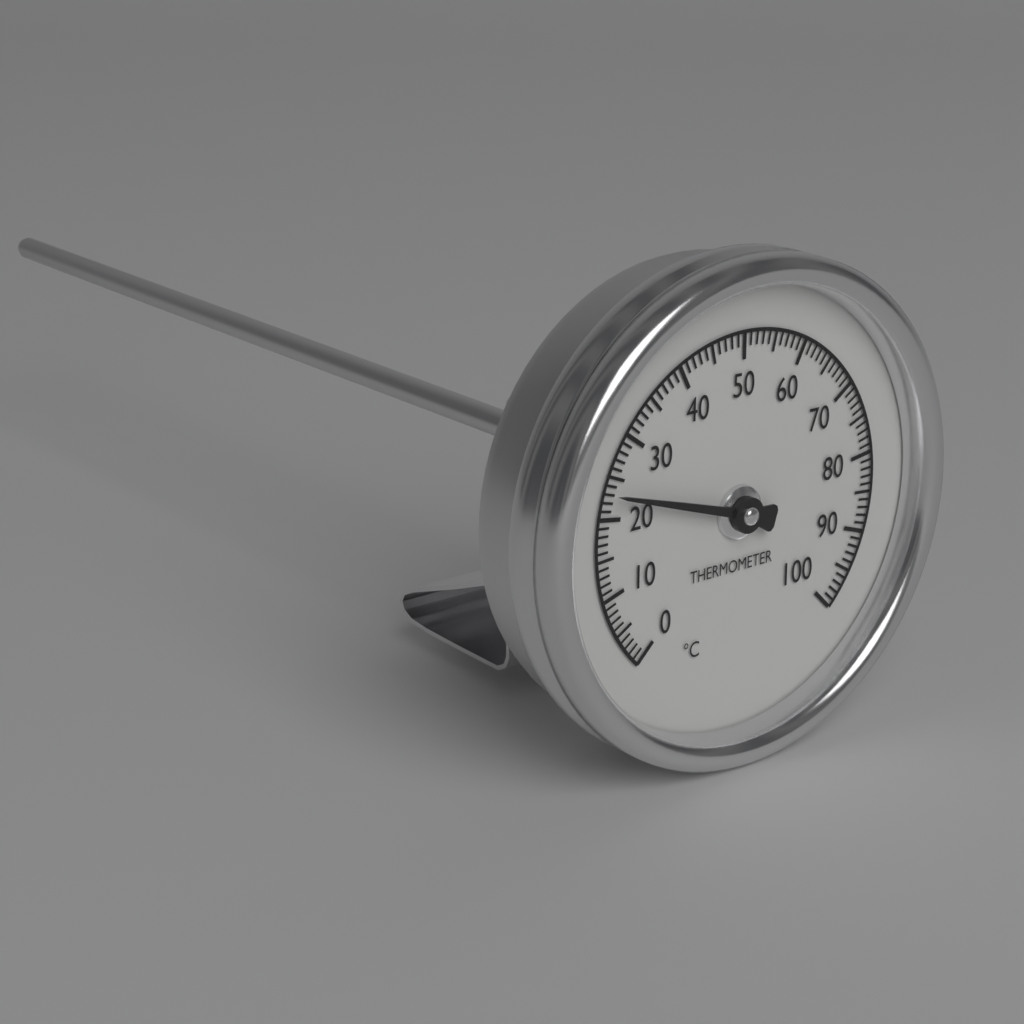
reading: 23 °C
